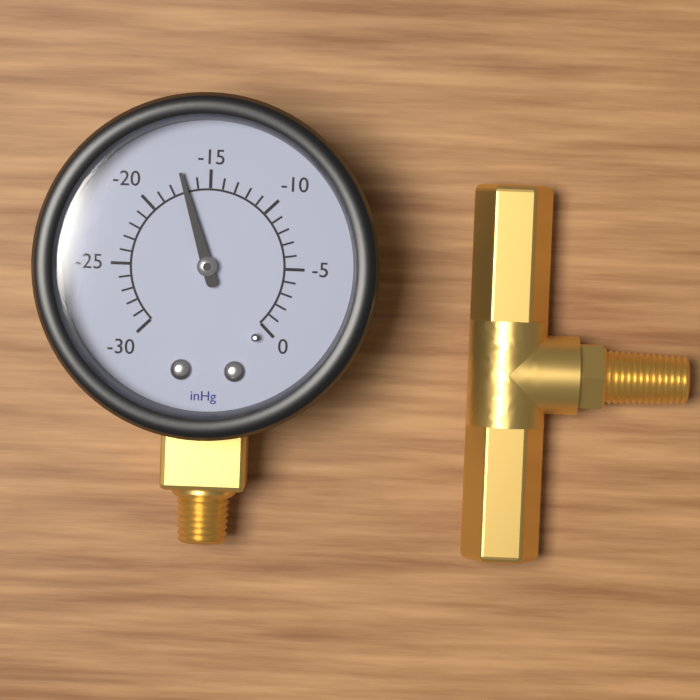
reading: -17 inHg
